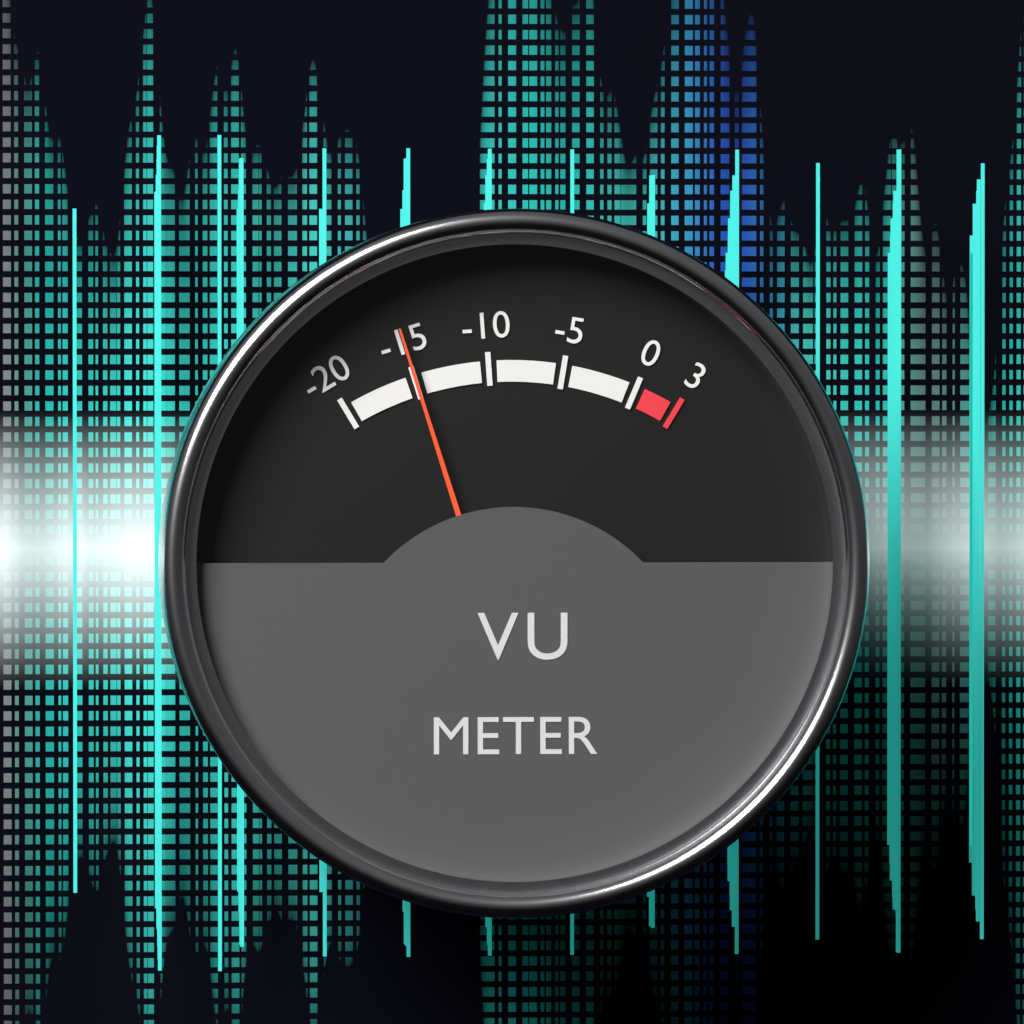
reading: -15 VU
